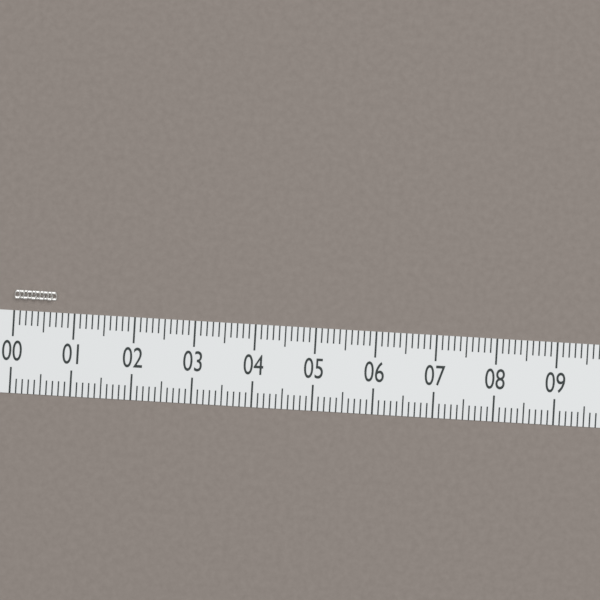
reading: 0.7 (no unit)
